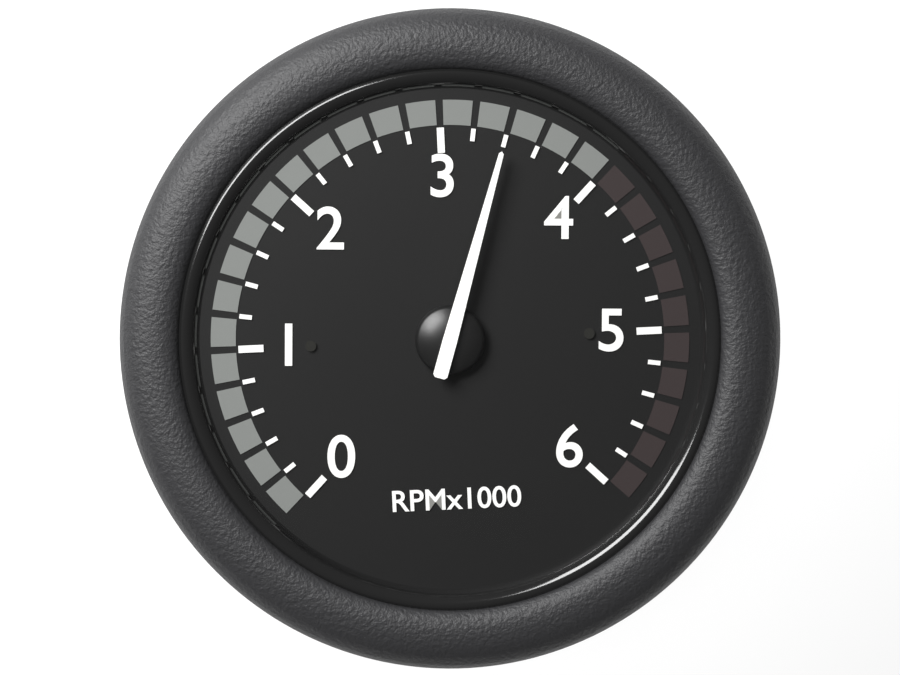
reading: 3400 RPM
